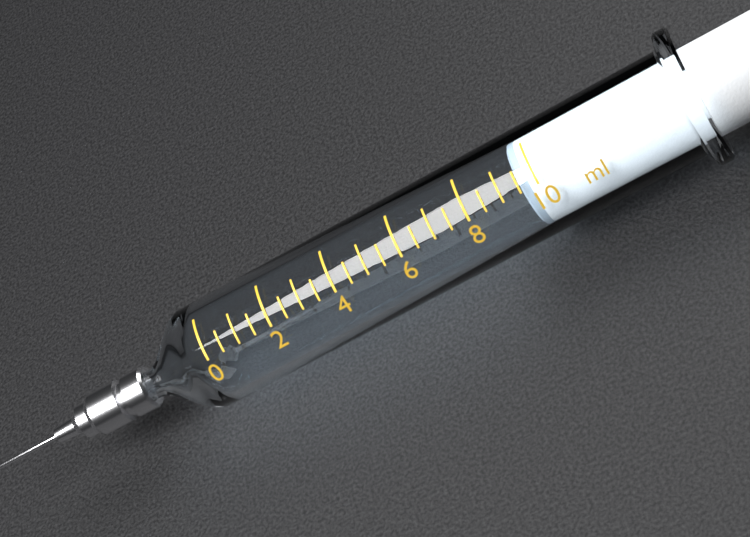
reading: 9.5 ml
